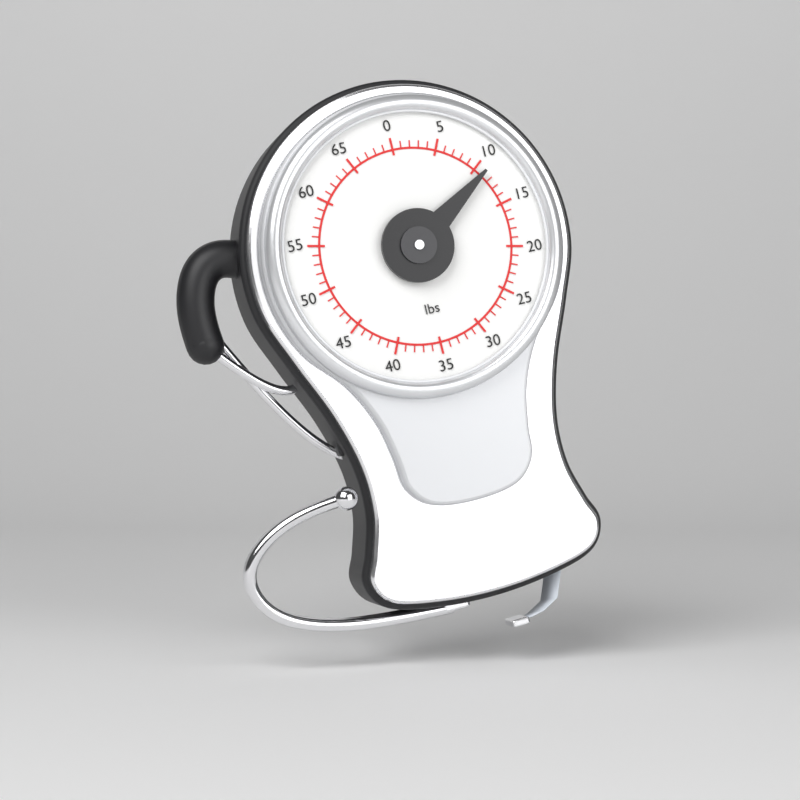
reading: 11 lbs
